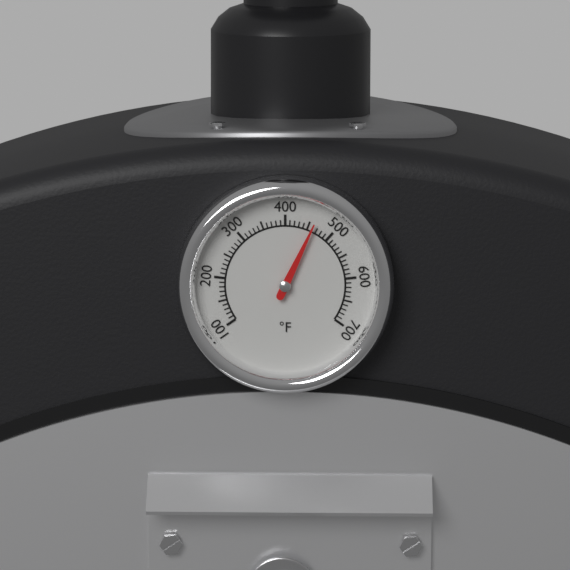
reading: 460 °F
